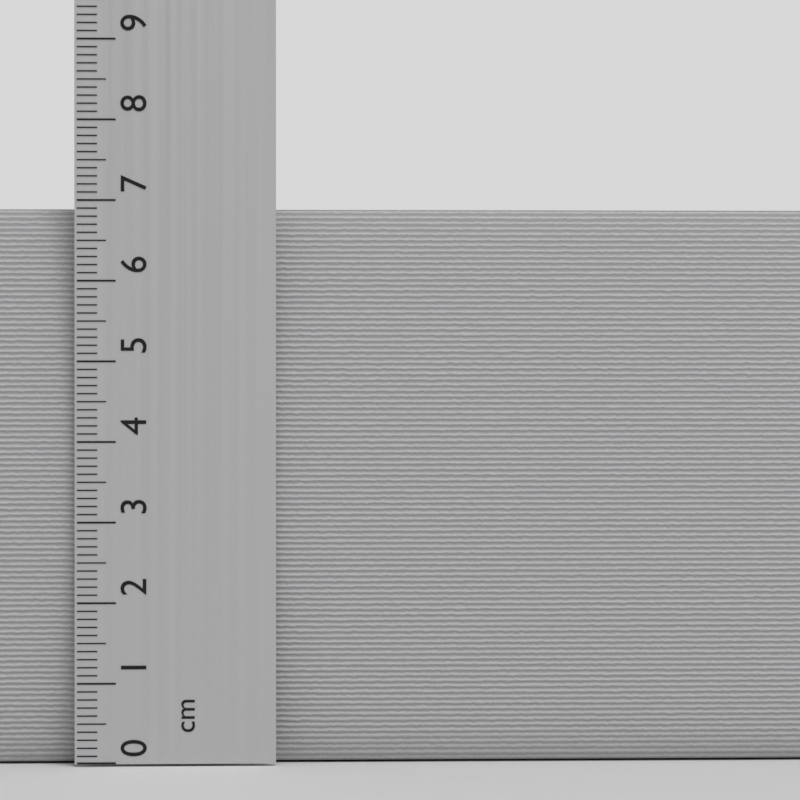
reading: 6.9 cm
